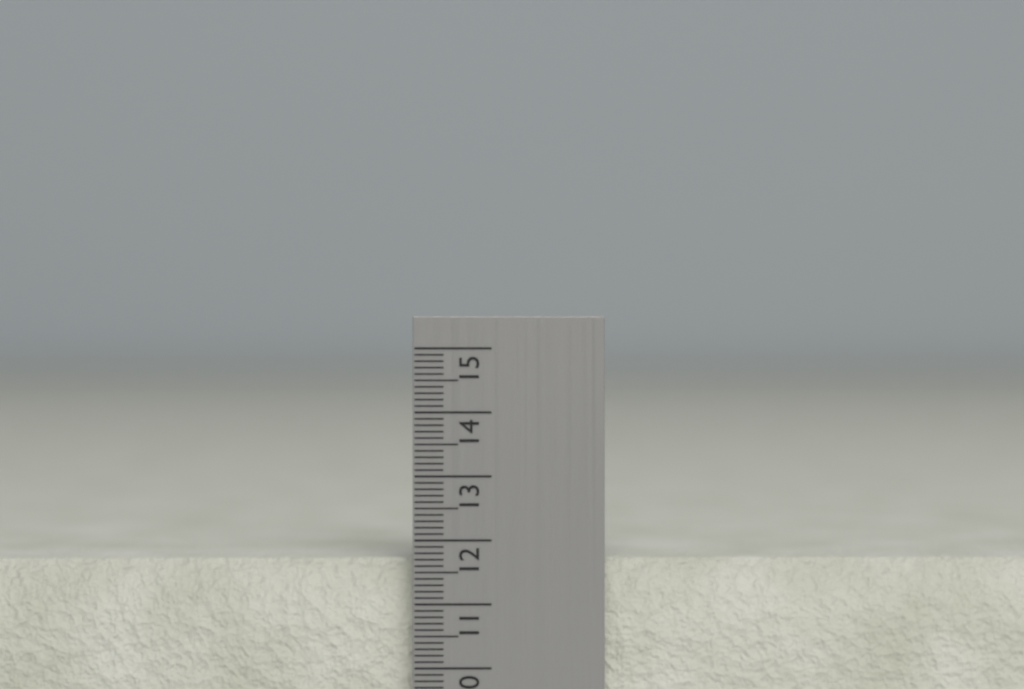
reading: 11.7 cm
